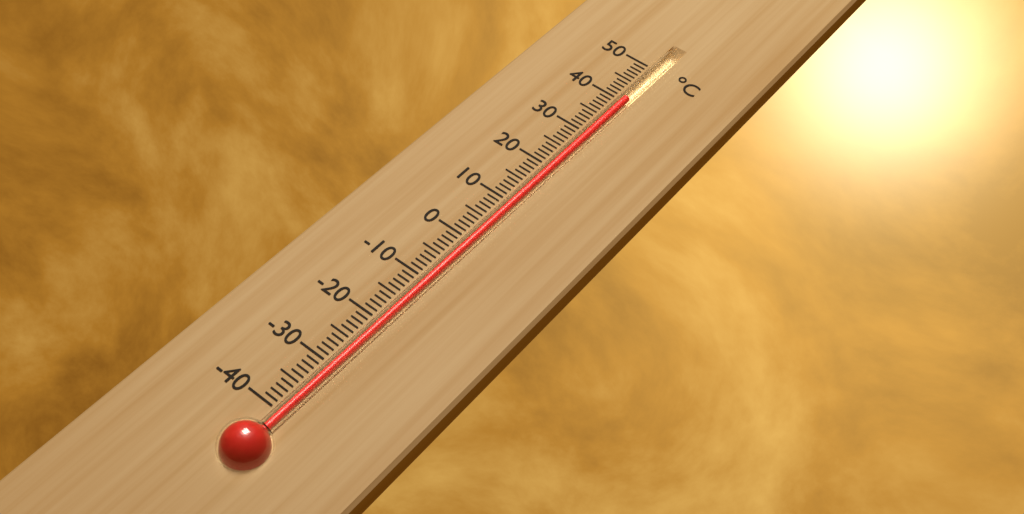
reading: 41 °C
